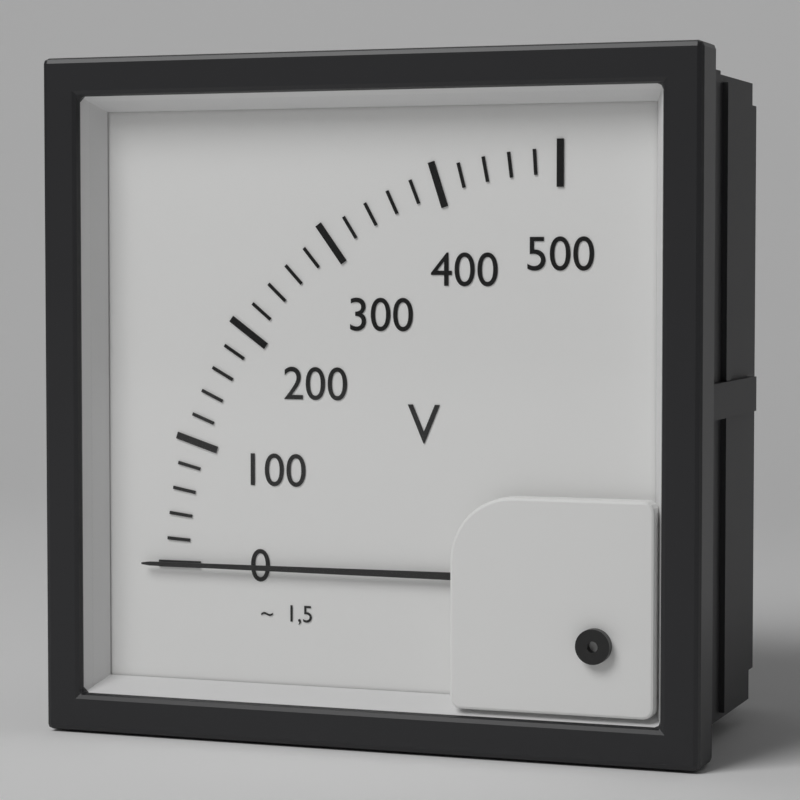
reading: 0 V
